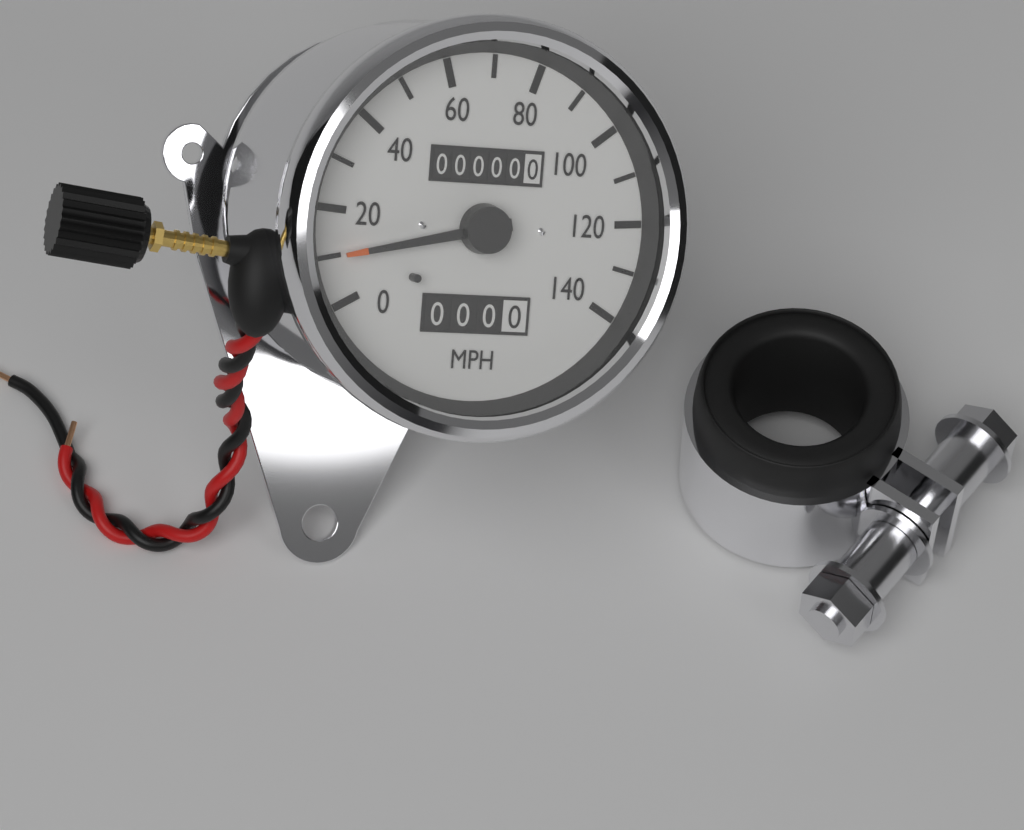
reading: 10 MPH
